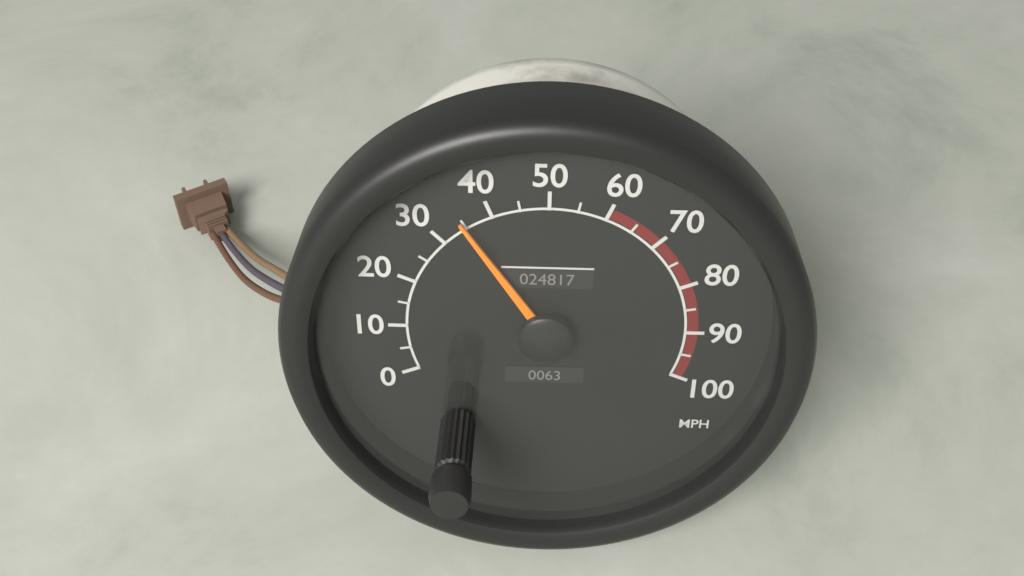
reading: 35 MPH
